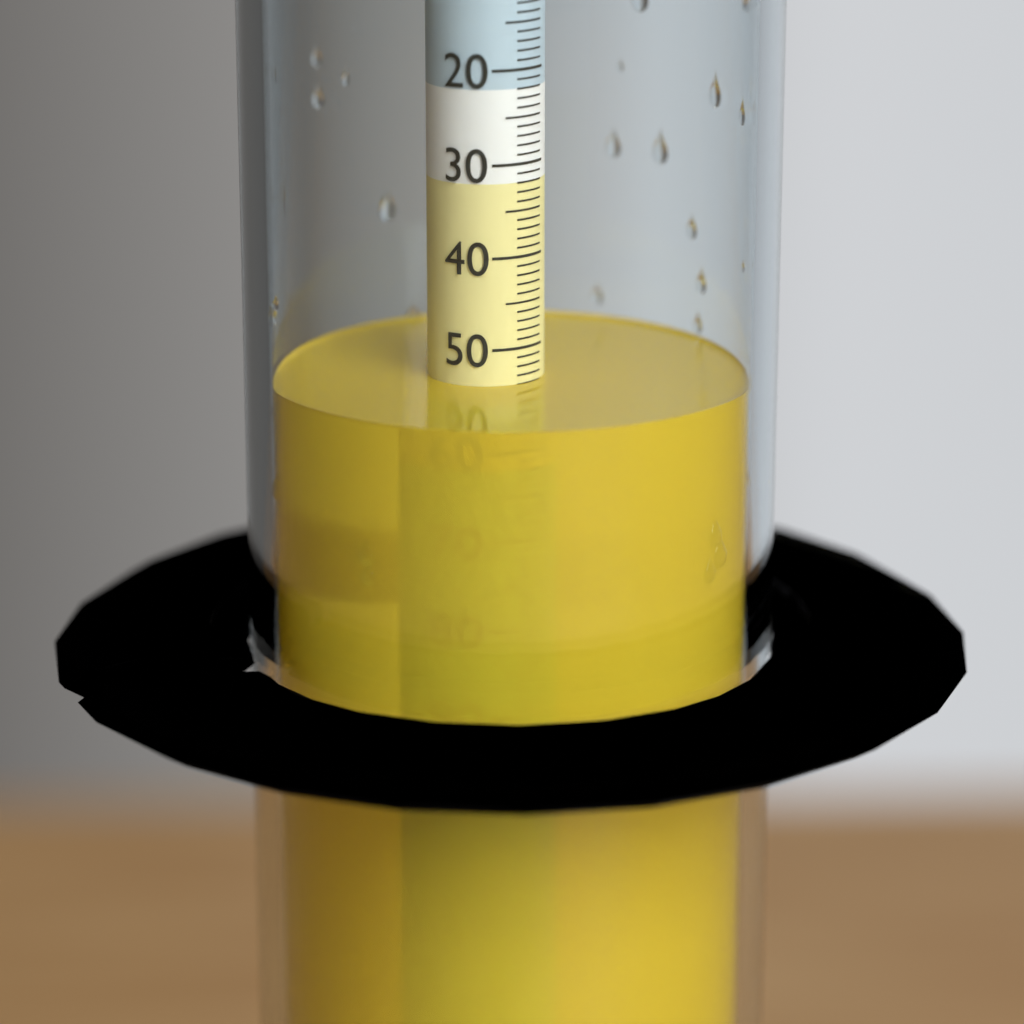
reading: 54 (no unit)
